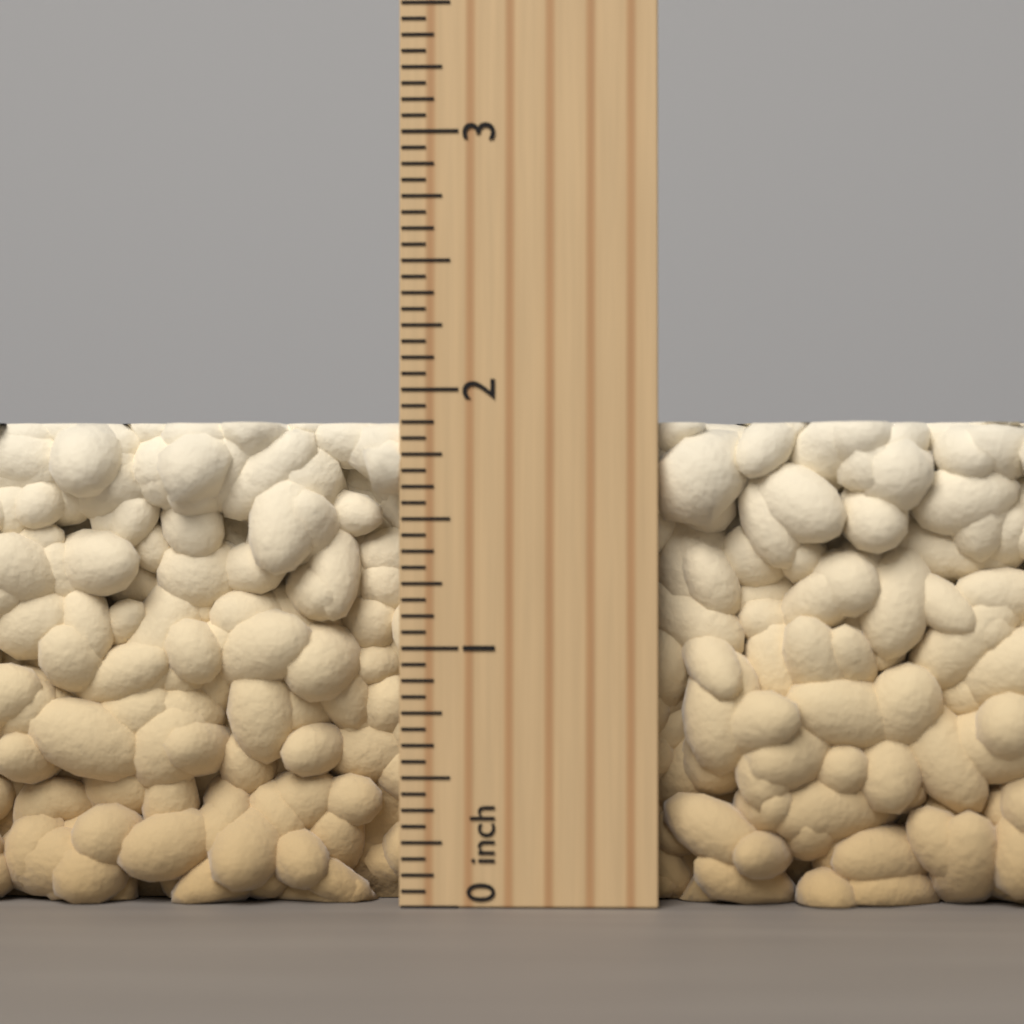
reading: 1.8750 inch
